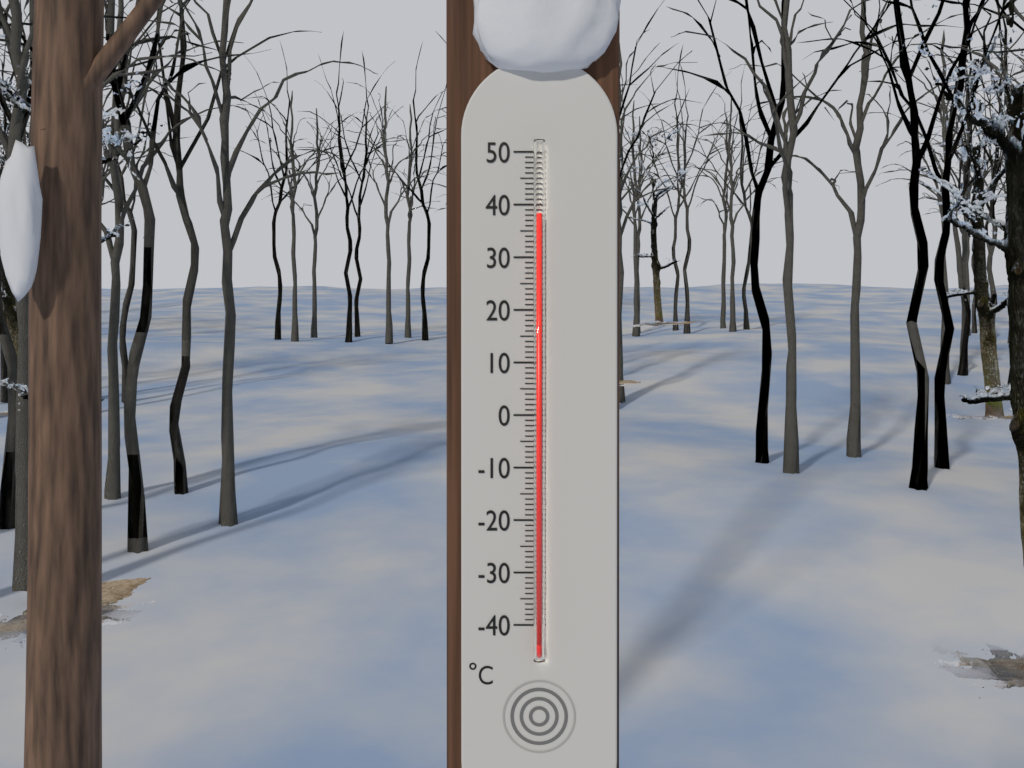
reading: 38 °C
